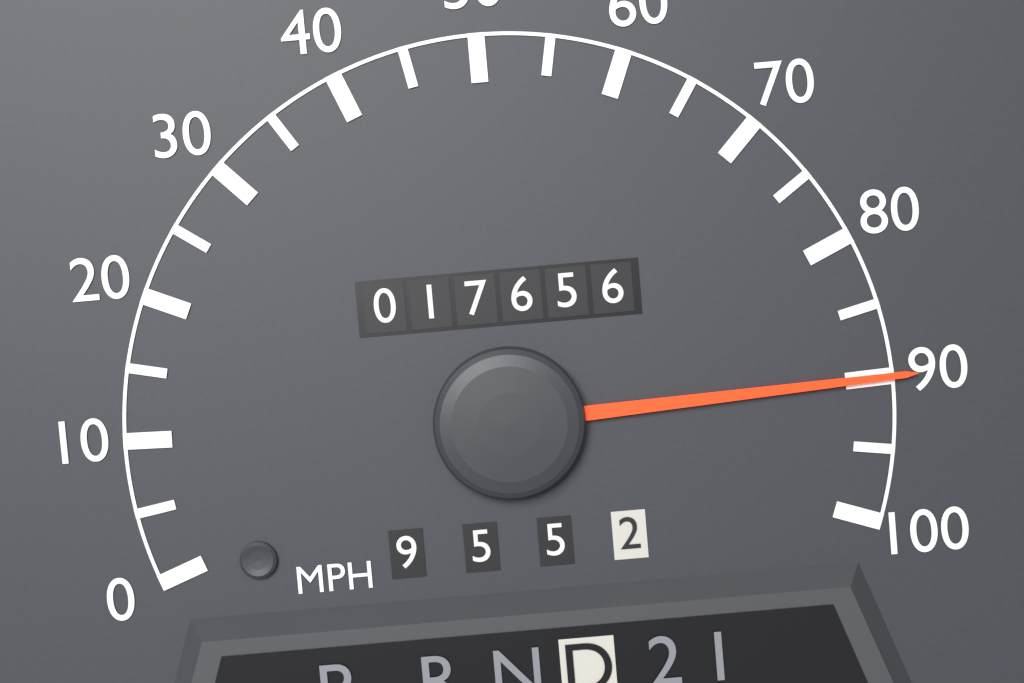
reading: 90 MPH
